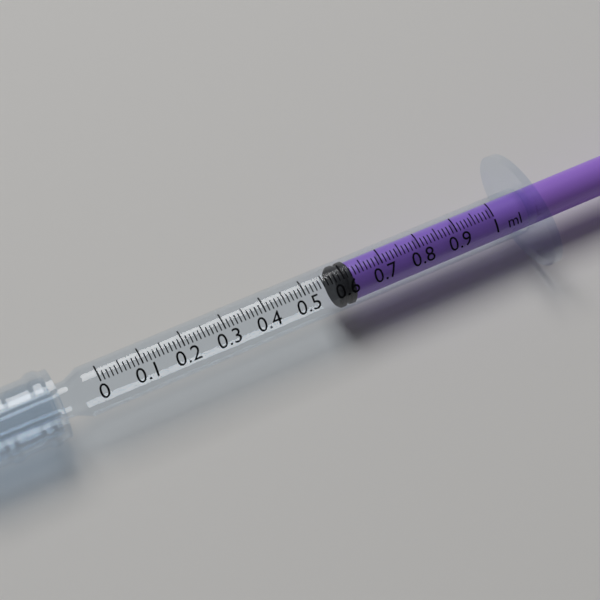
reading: 0.58 ml
